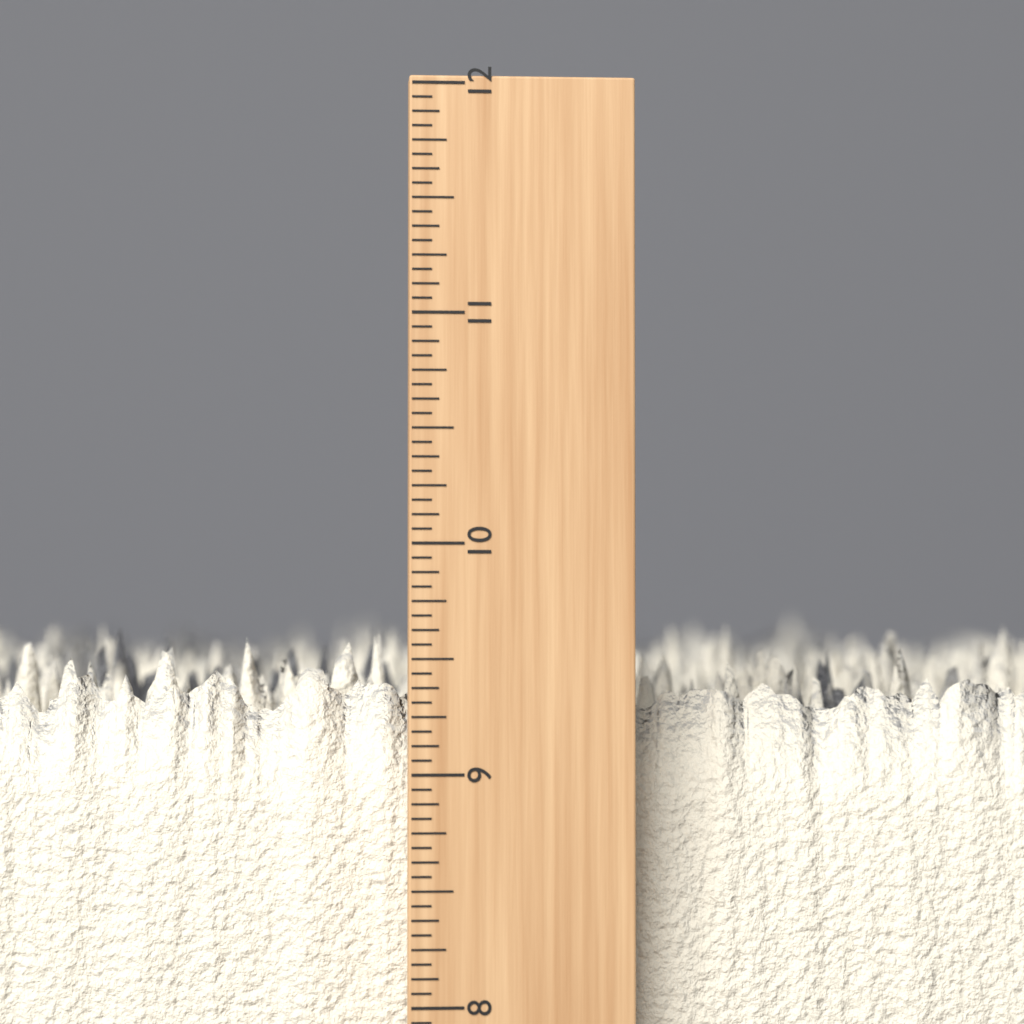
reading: 9.6250 inch
